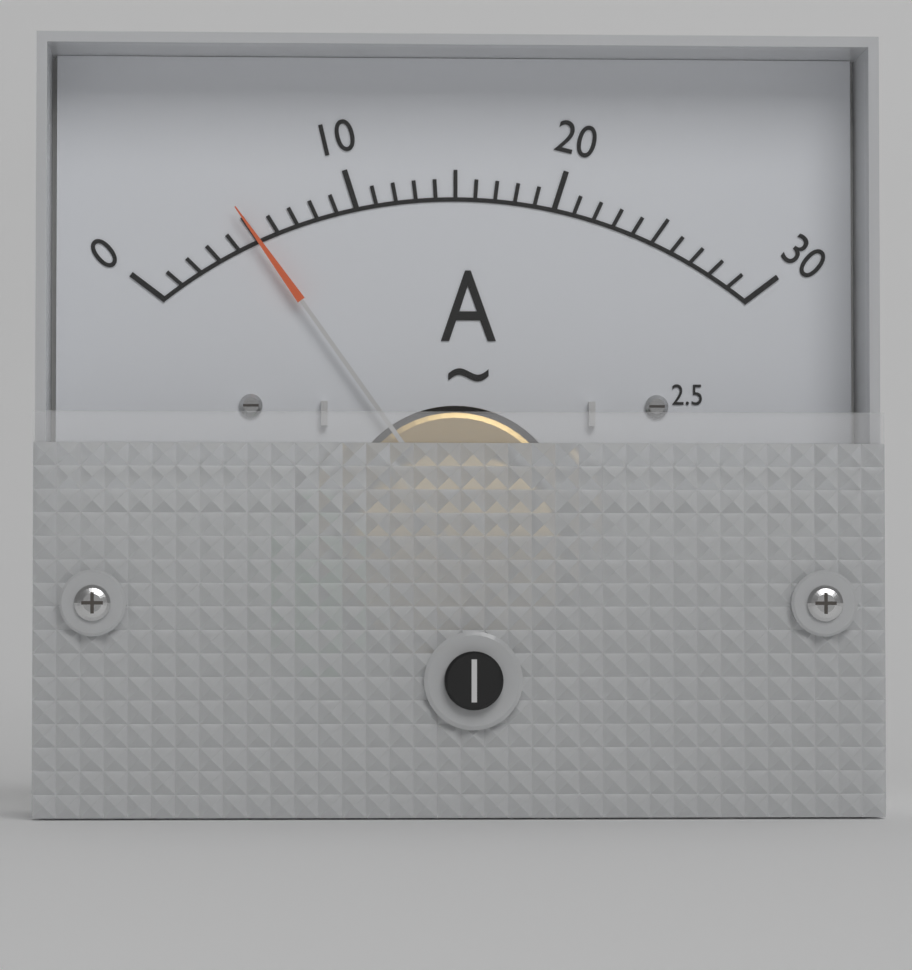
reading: 5 A
